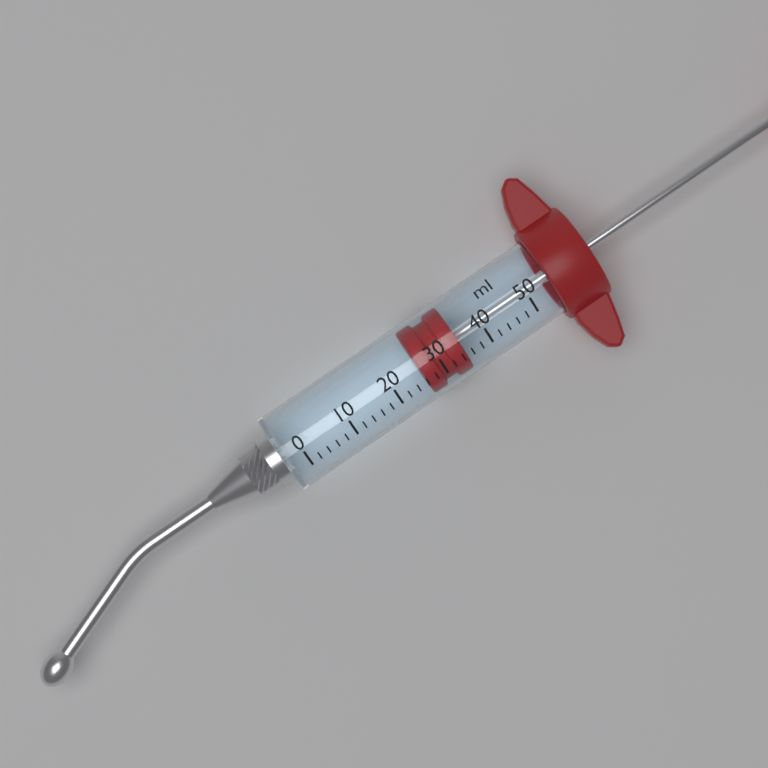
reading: 26 ml
